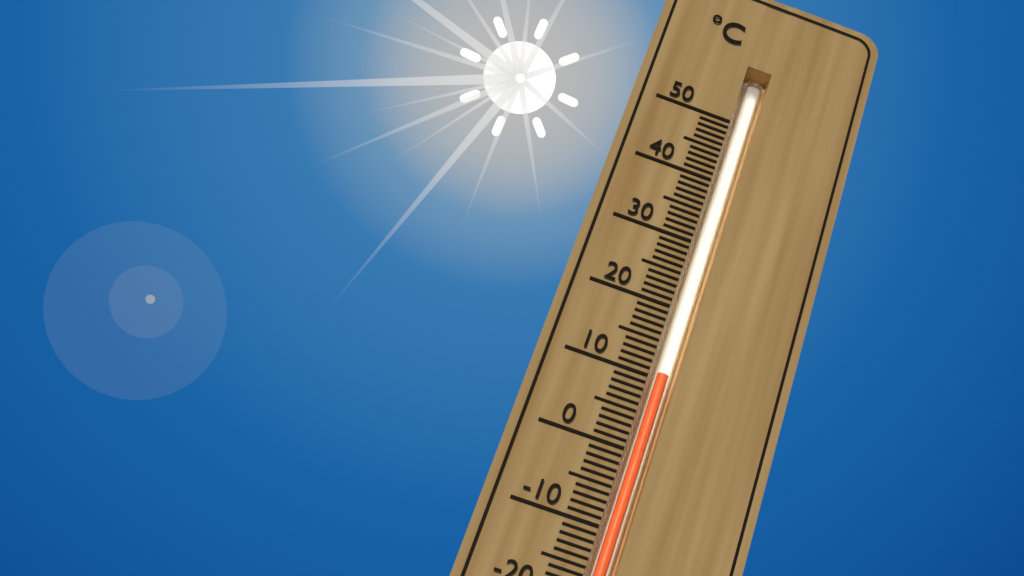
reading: 11 °C
